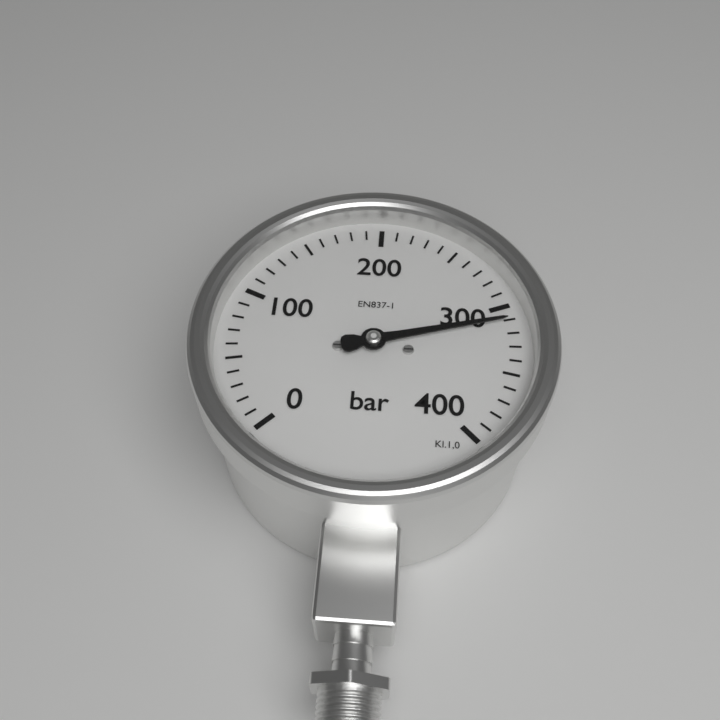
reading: 310 bar
